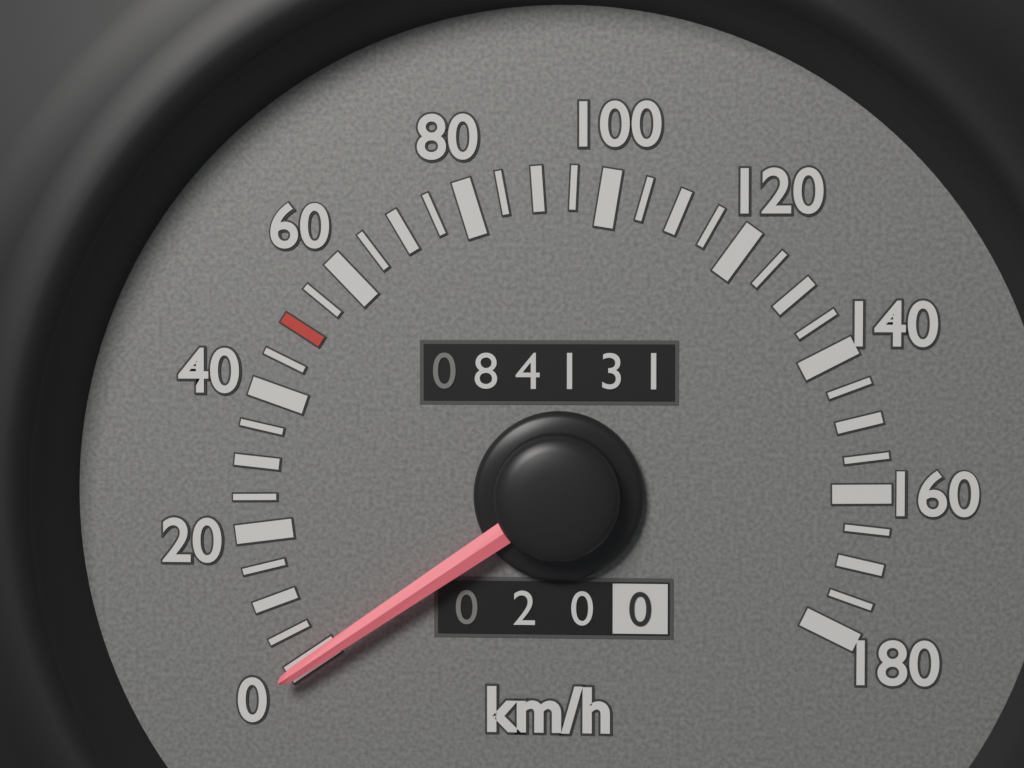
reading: 0 km/h
